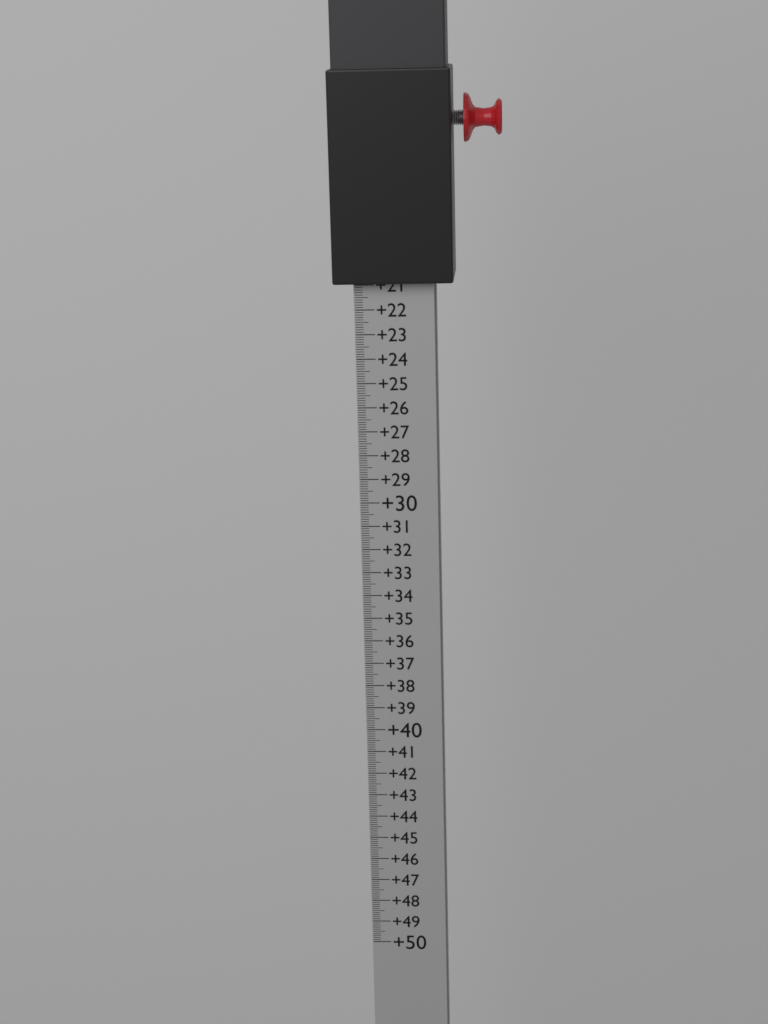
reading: 20.9 (no unit)
